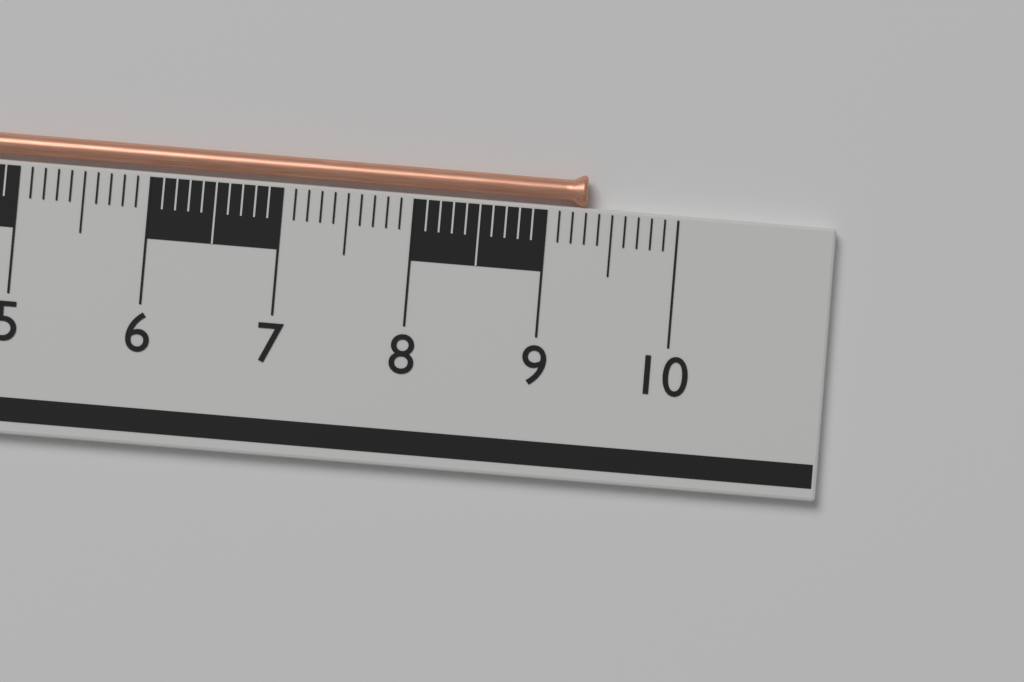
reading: 9.3 cm
